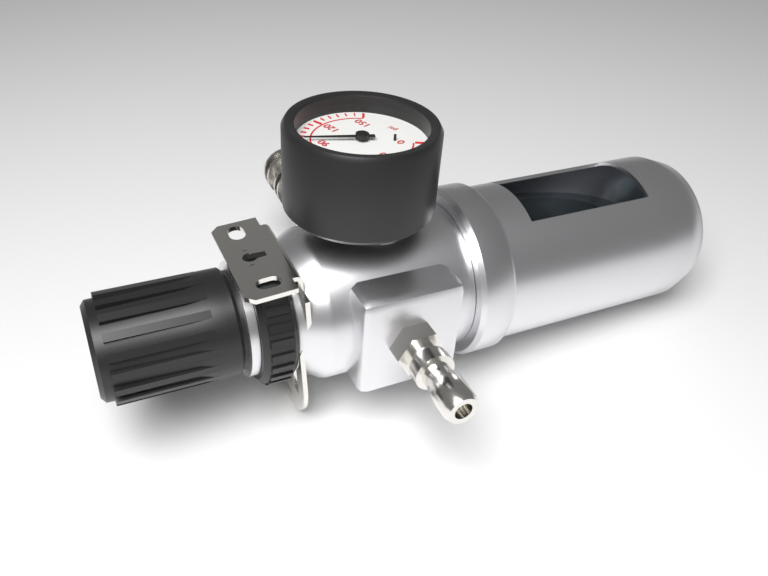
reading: 95 psi
